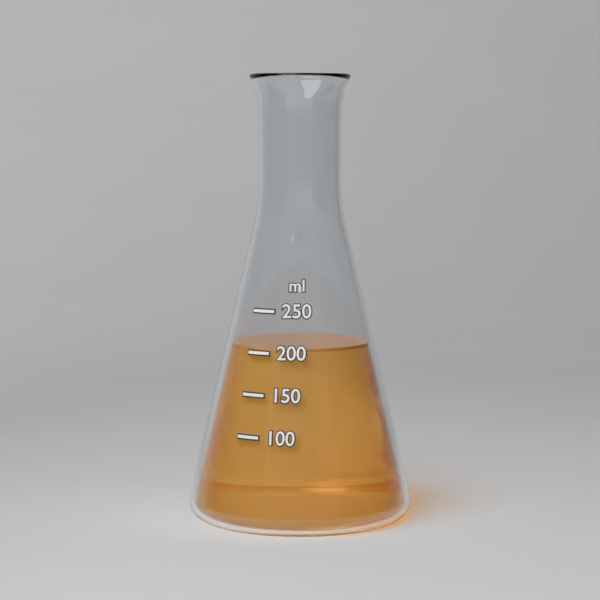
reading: 205 ml
